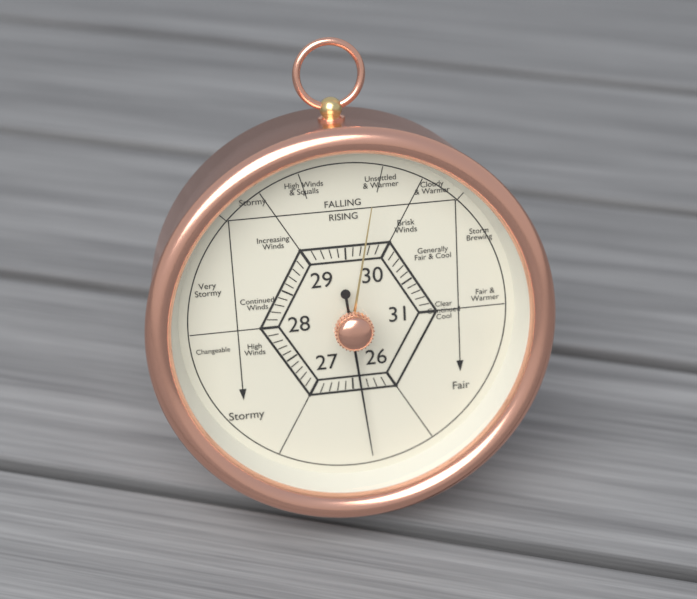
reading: 26.4 (no unit)
